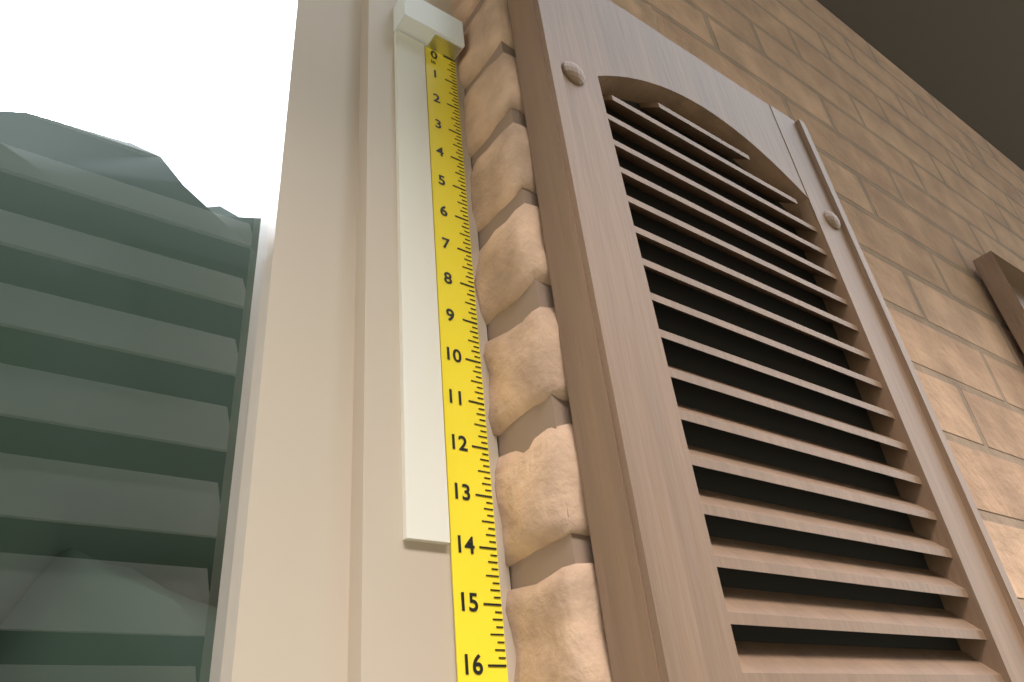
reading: 14.000 in
